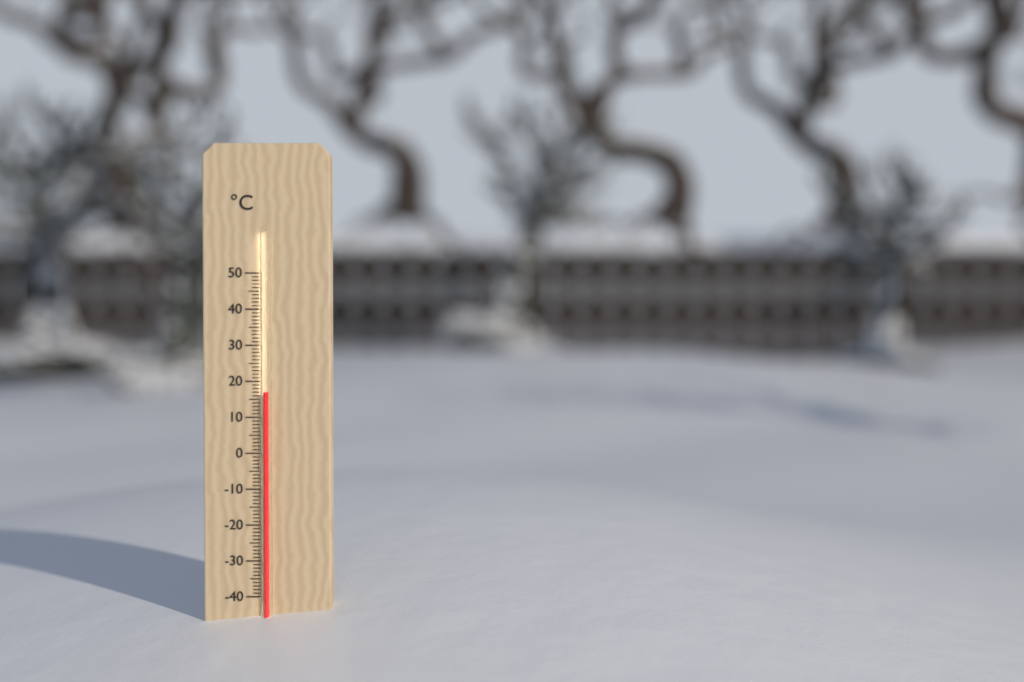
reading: 17 °C
